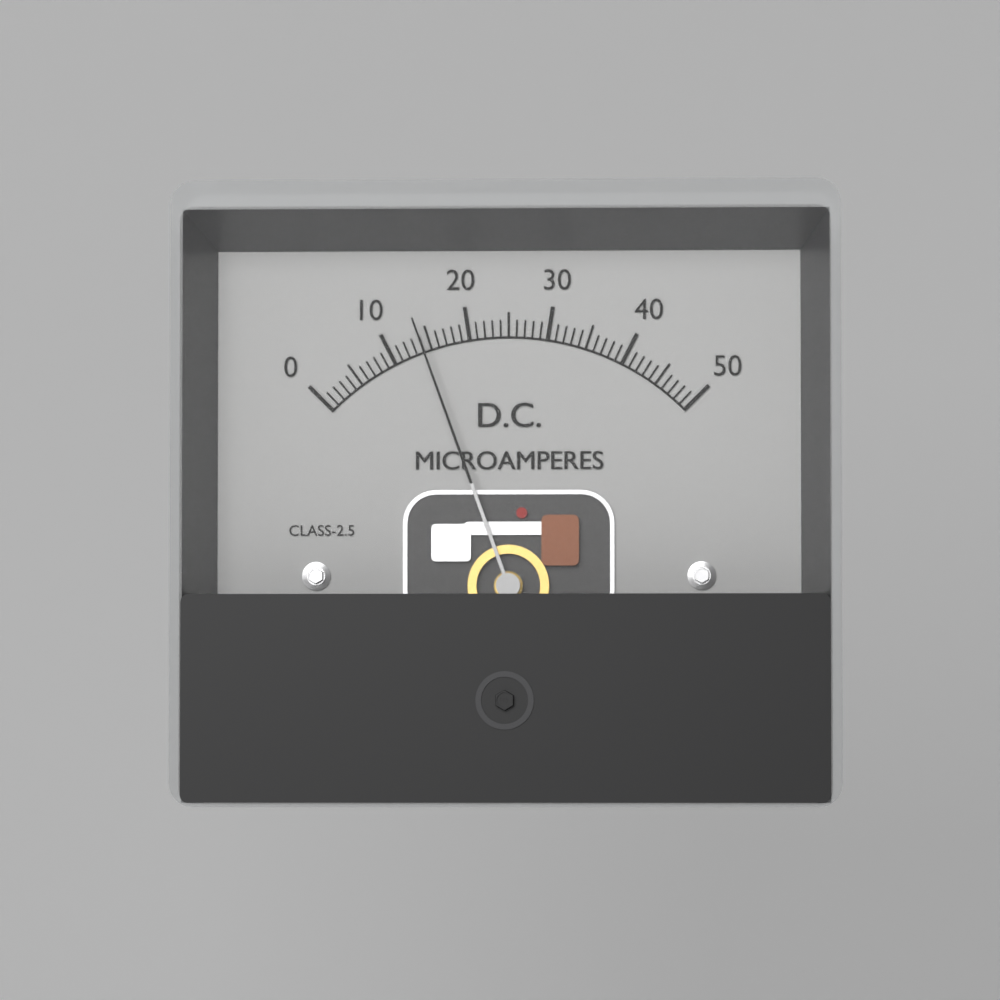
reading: 14 µA
